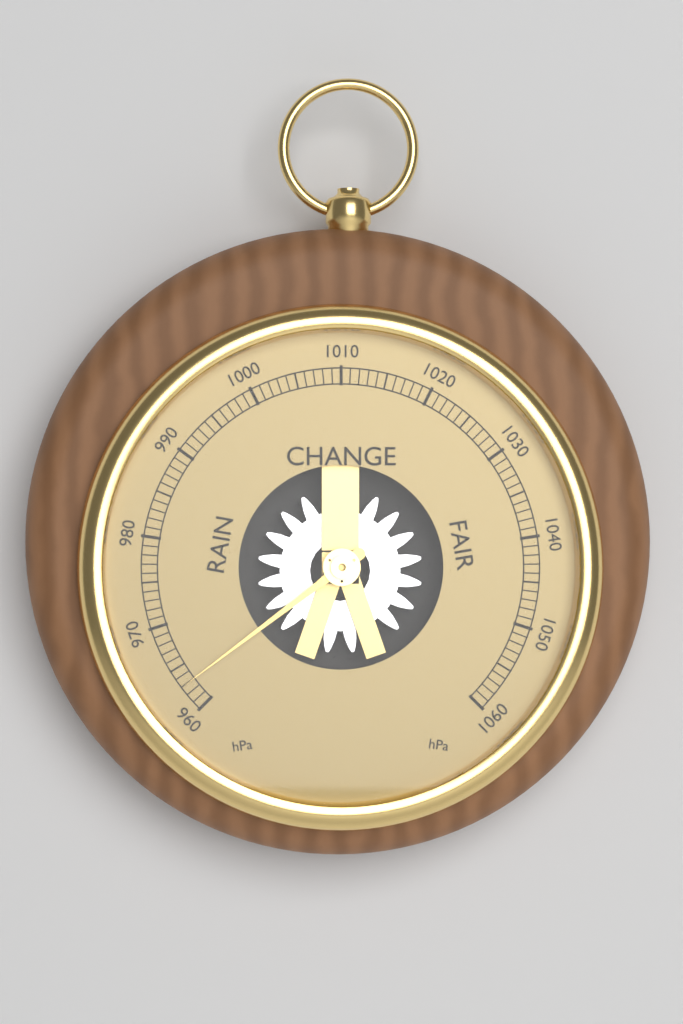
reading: 963 hPa
